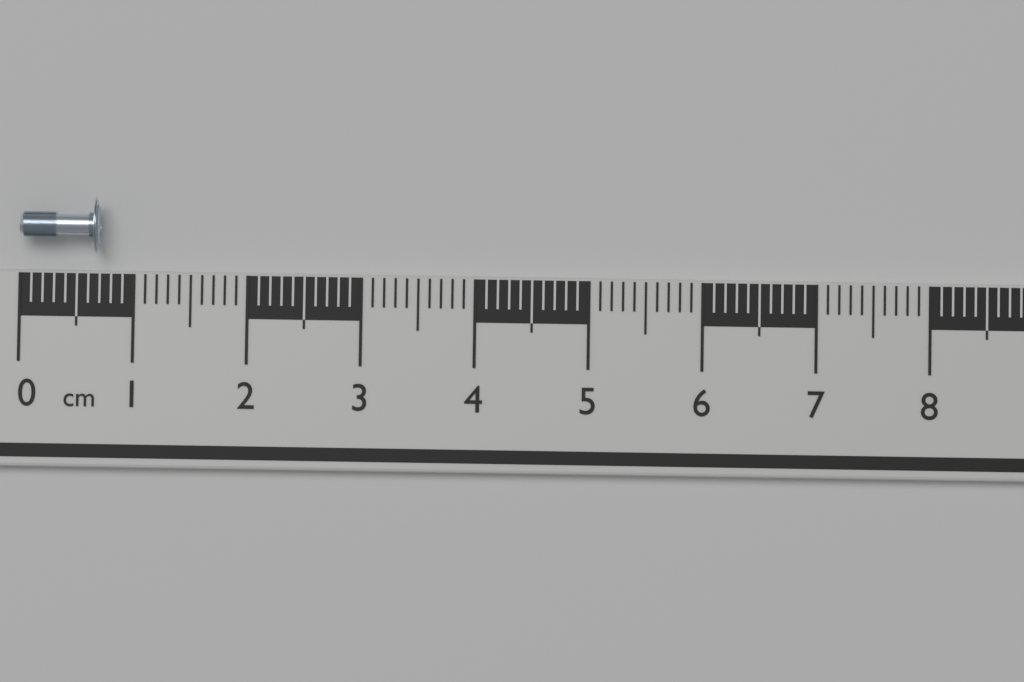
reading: 0.7 cm
